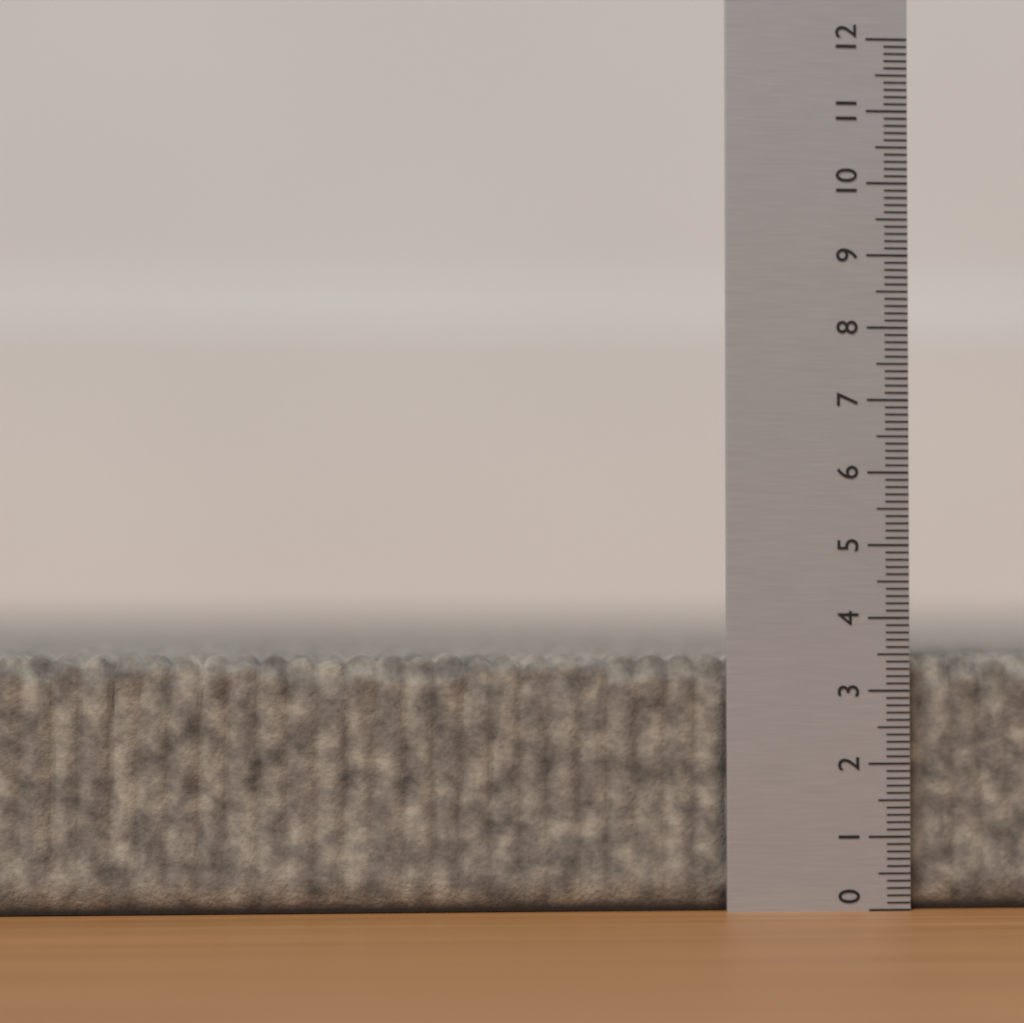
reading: 3.5 (no unit)
